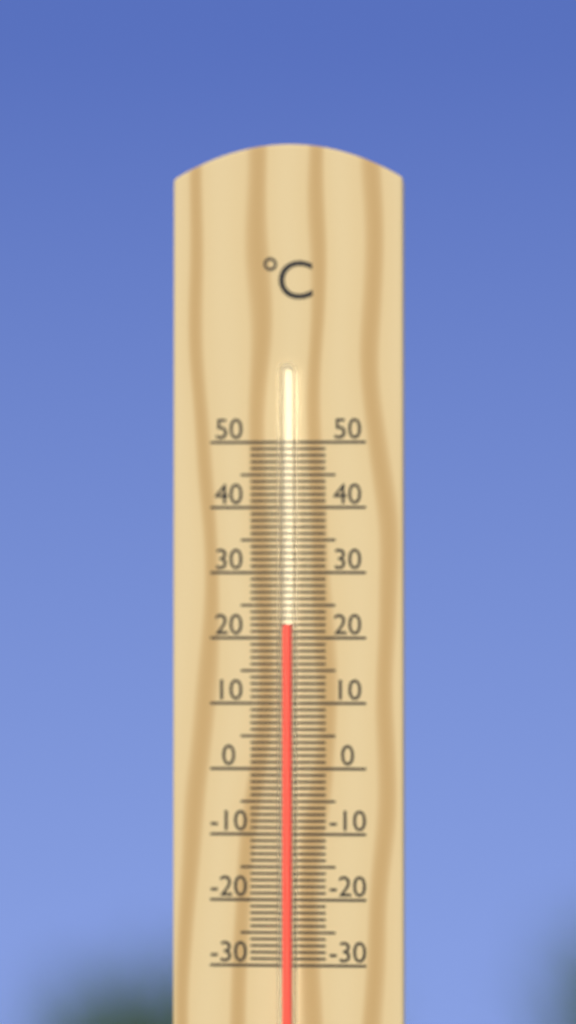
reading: 22 °C
